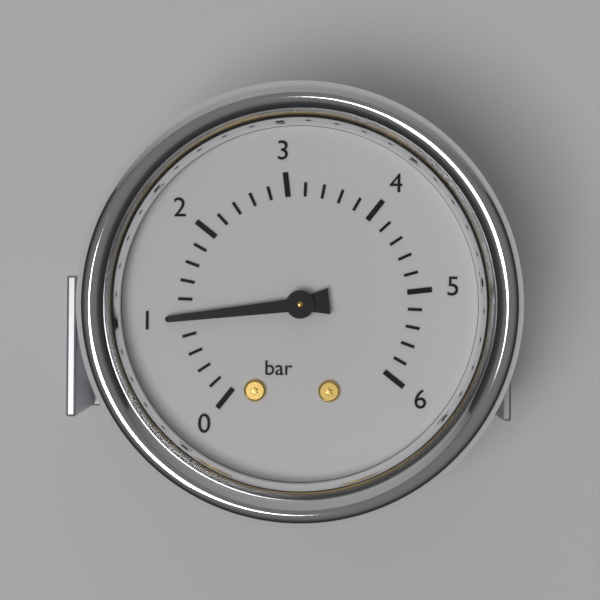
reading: 1.0 bar
